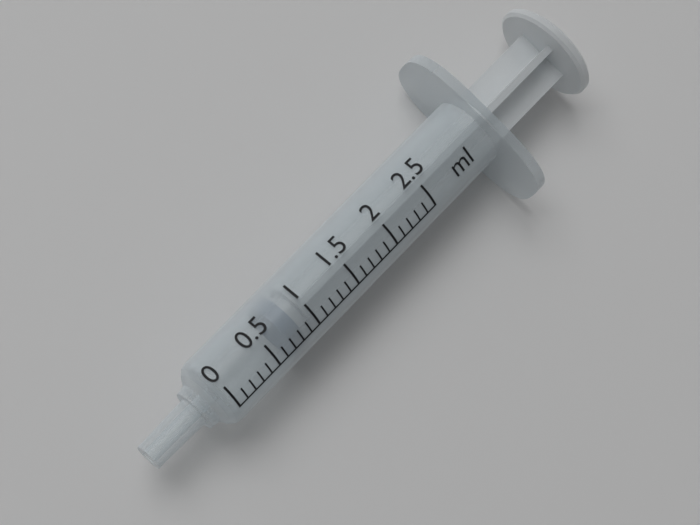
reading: 0.7 ml
